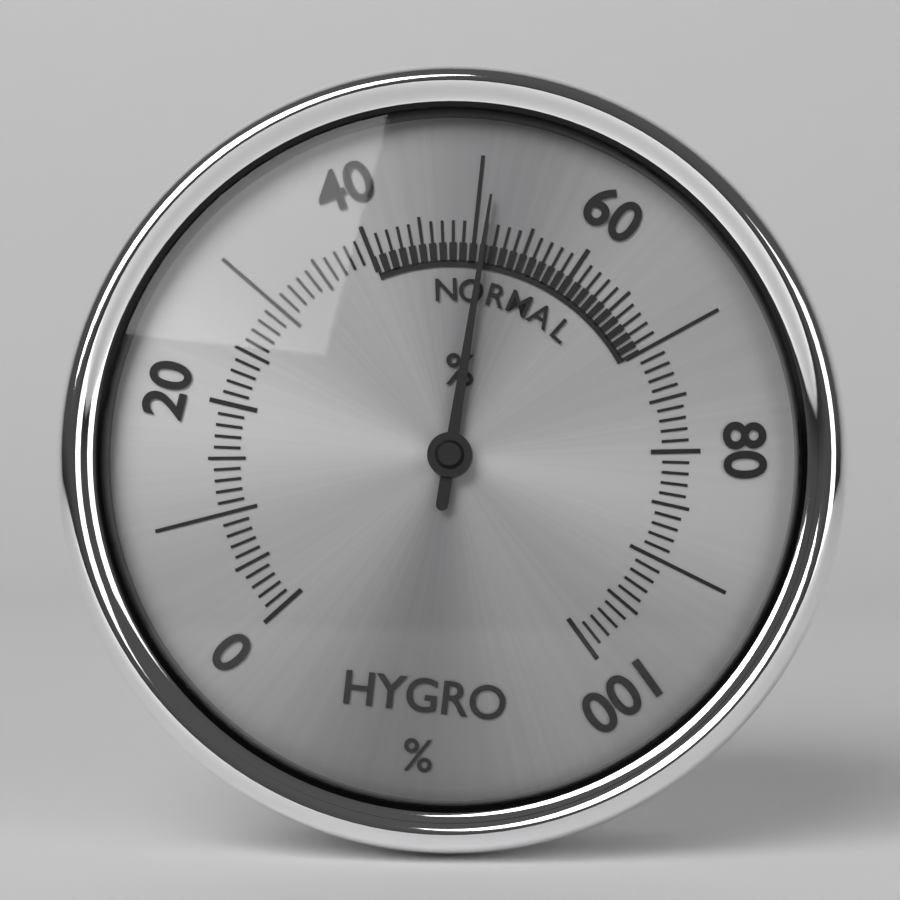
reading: 51 %
